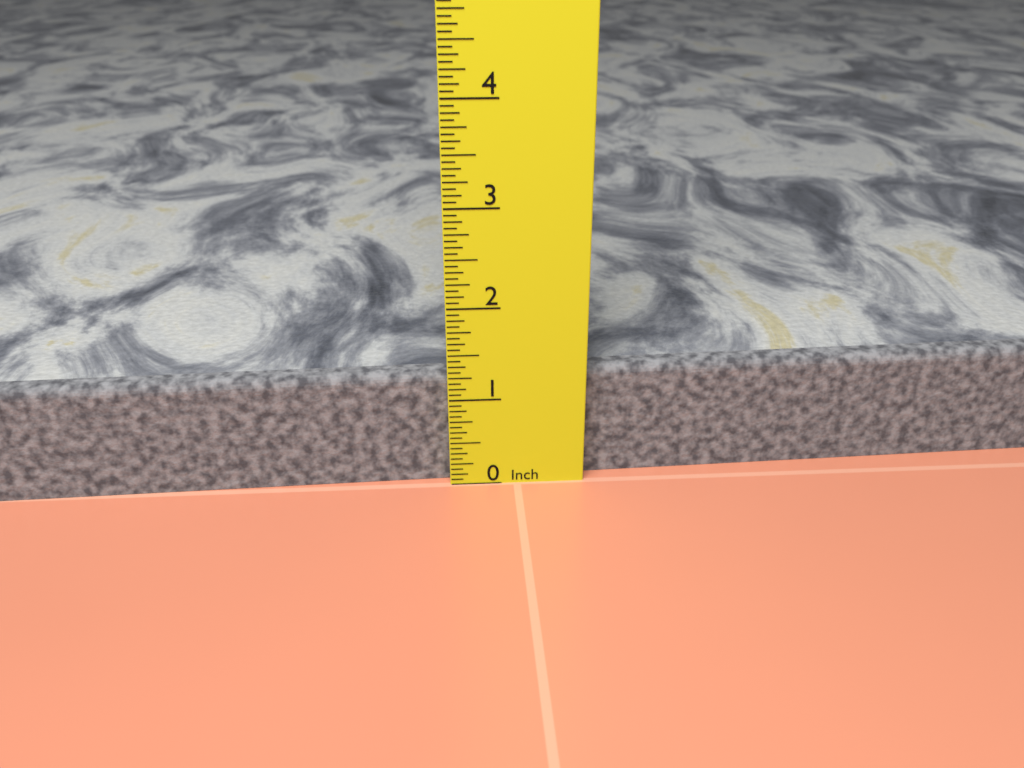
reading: 1.2500 in
